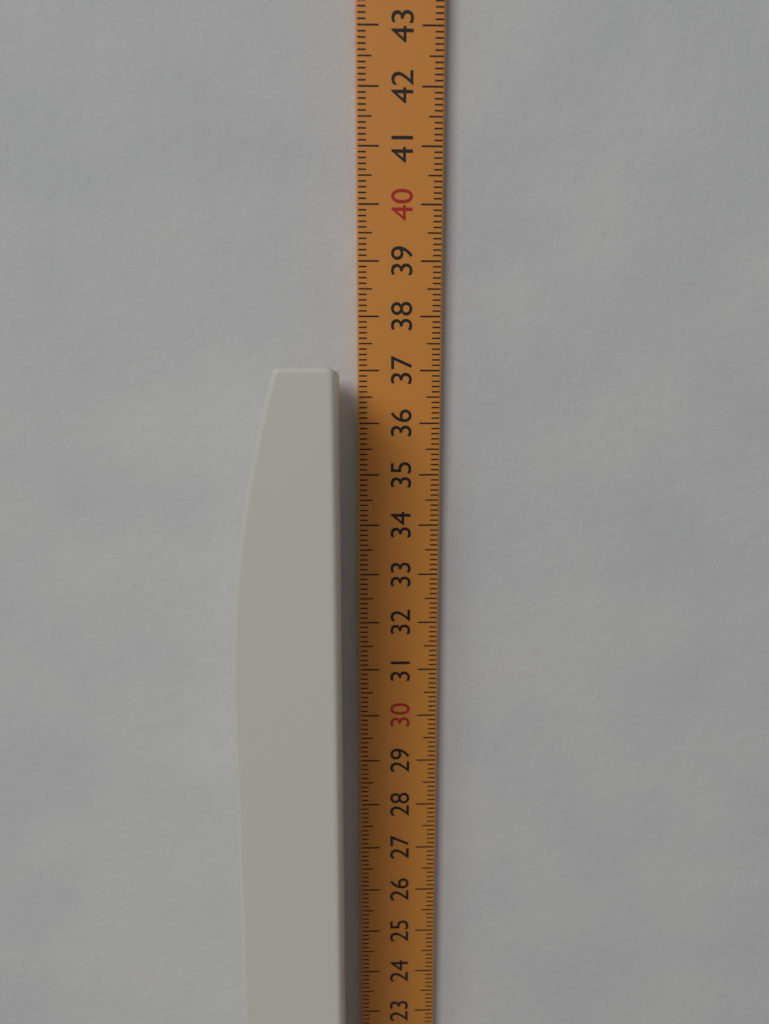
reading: 37.0 cm
